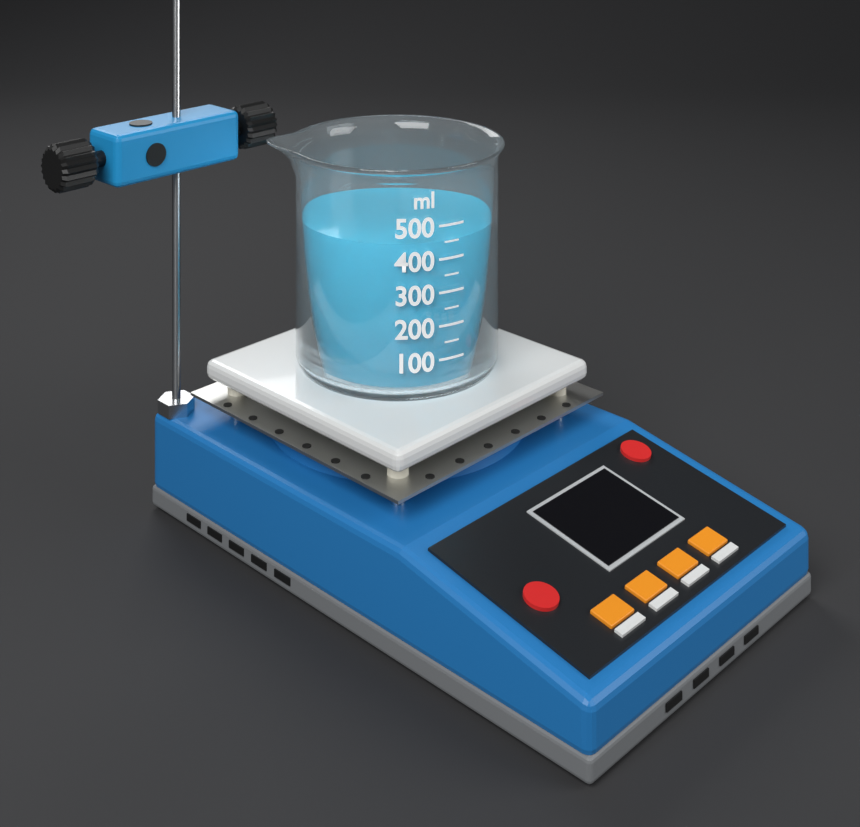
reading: 450 ml
